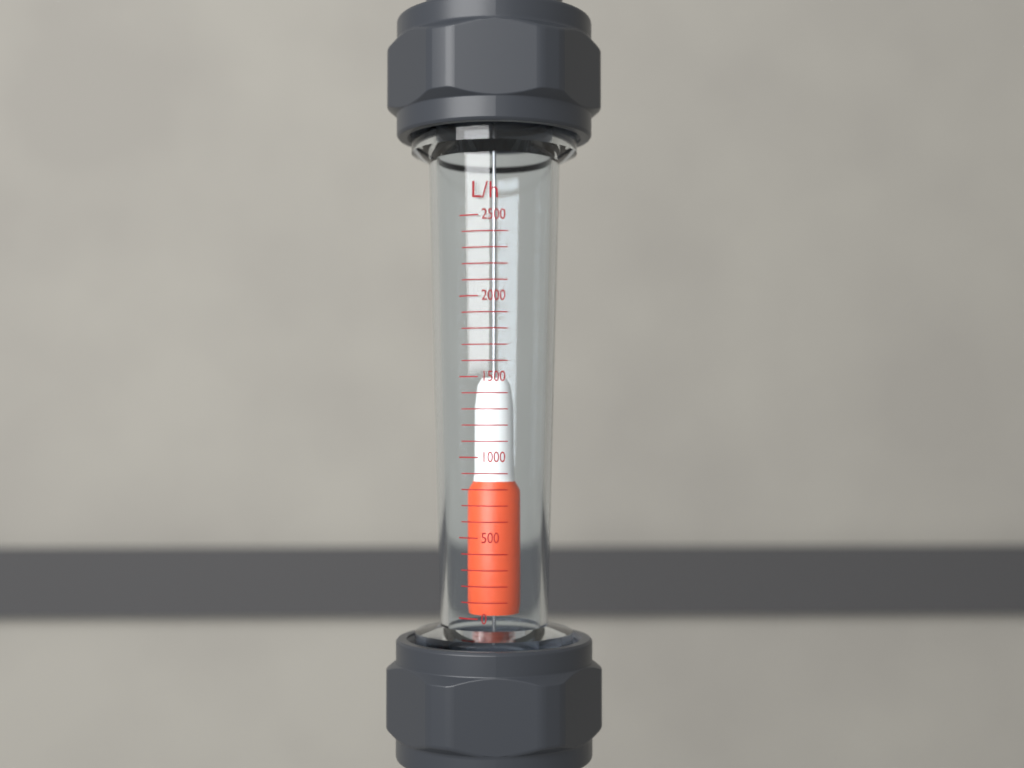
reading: 1500 L/h
